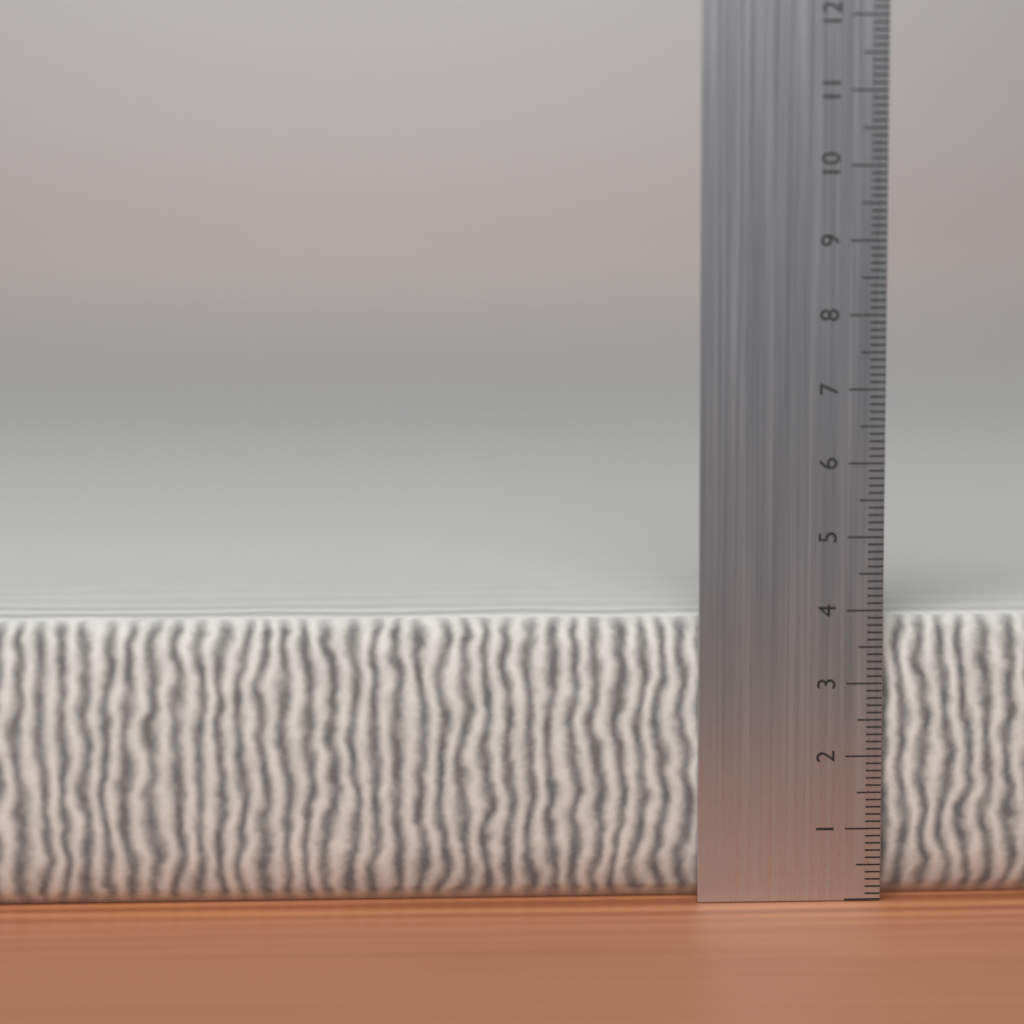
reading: 3.9 cm
